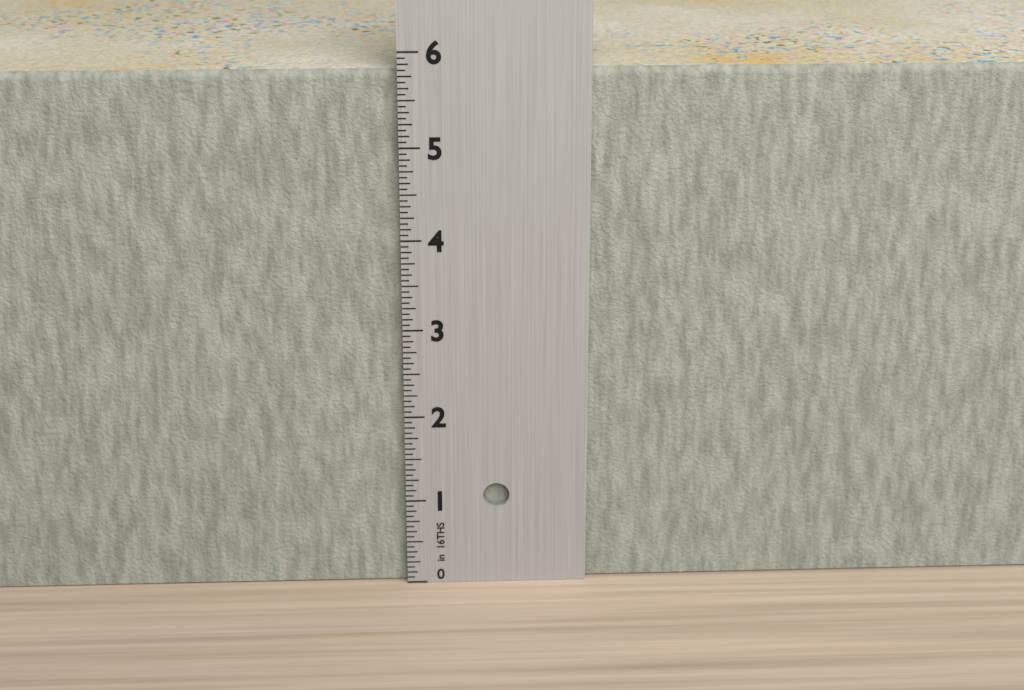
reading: 5.8125 in
